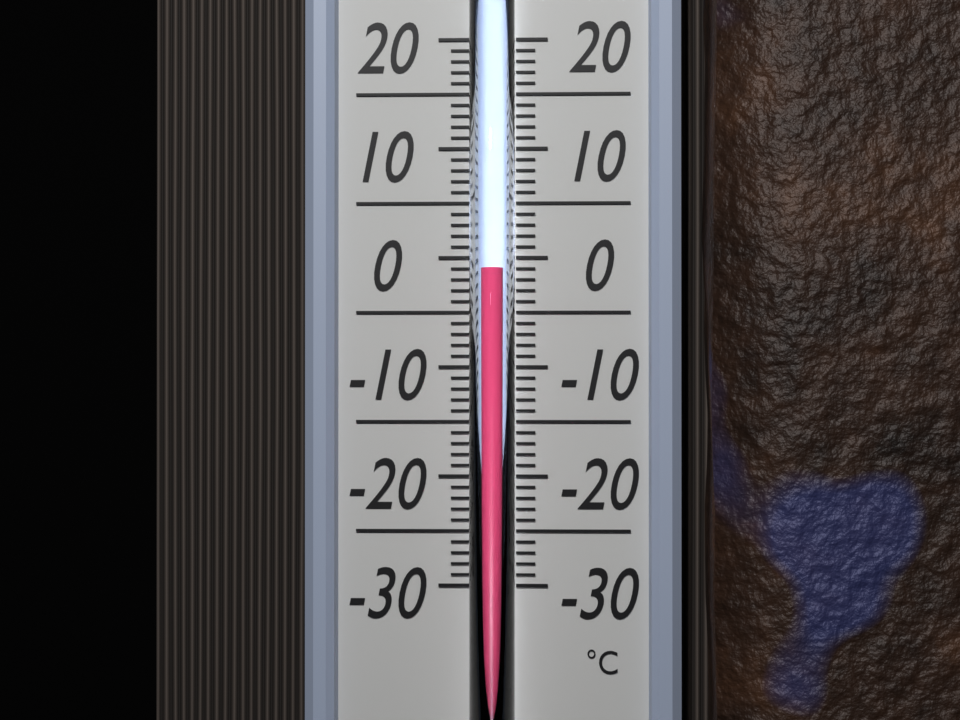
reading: -1 °C
